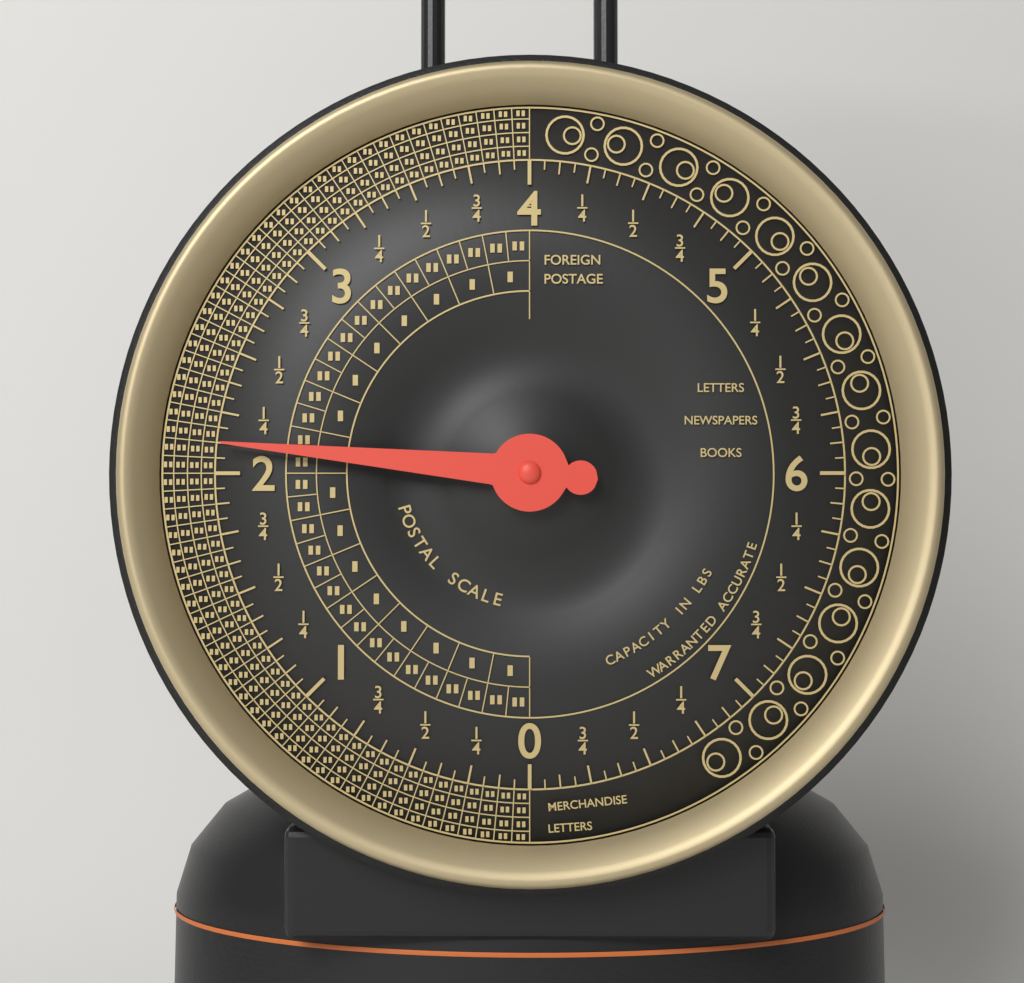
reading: 2.1250 lbs
